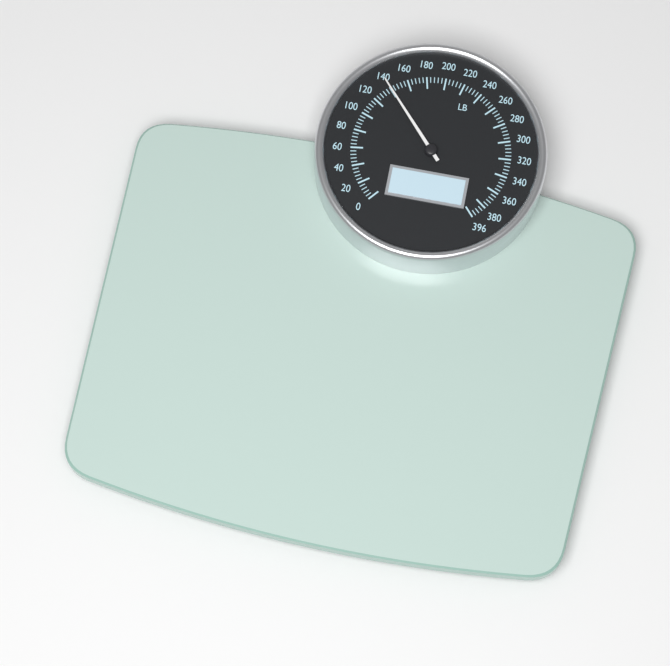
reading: 140 lb
